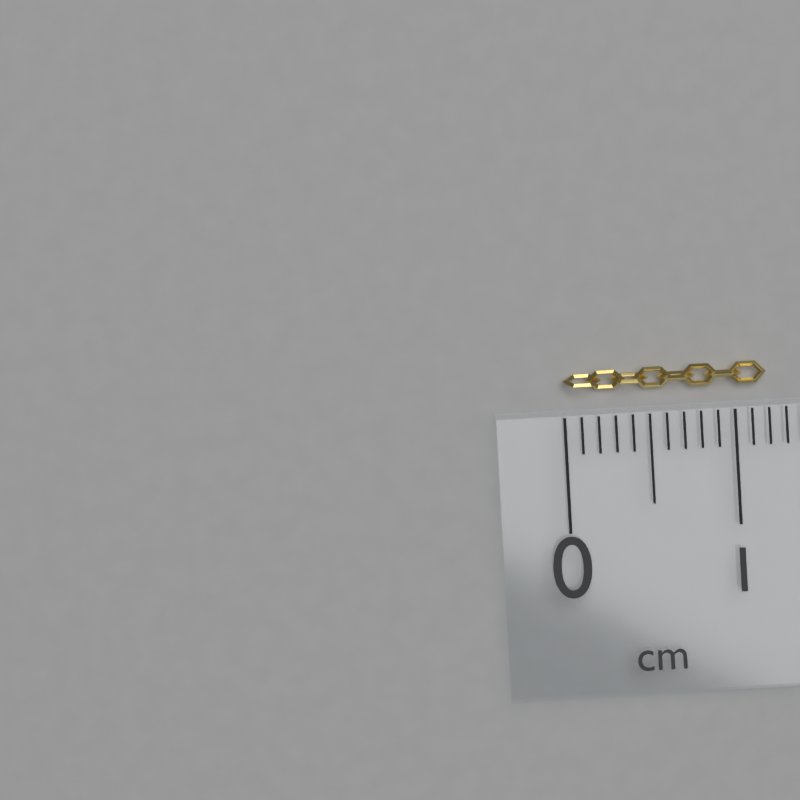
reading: 1.2 cm
